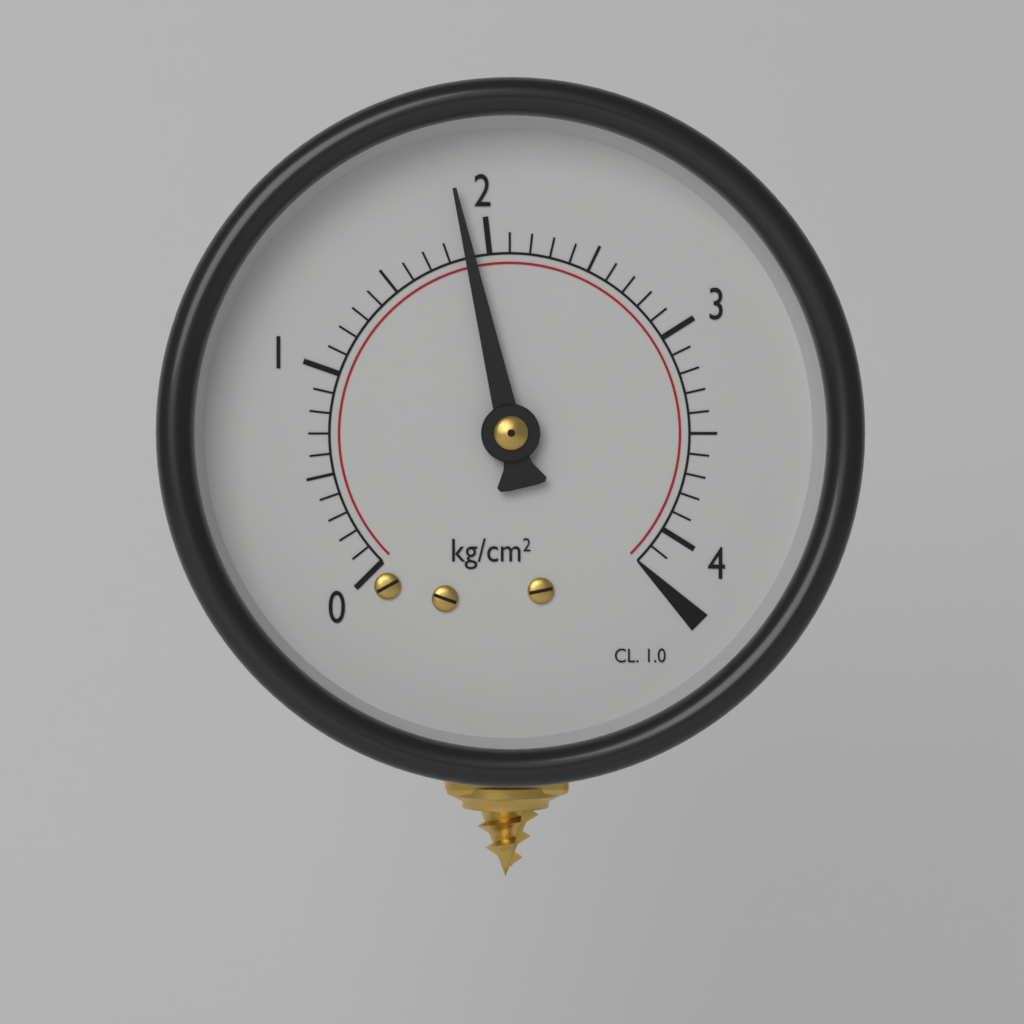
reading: 1.9 kg/cm²
